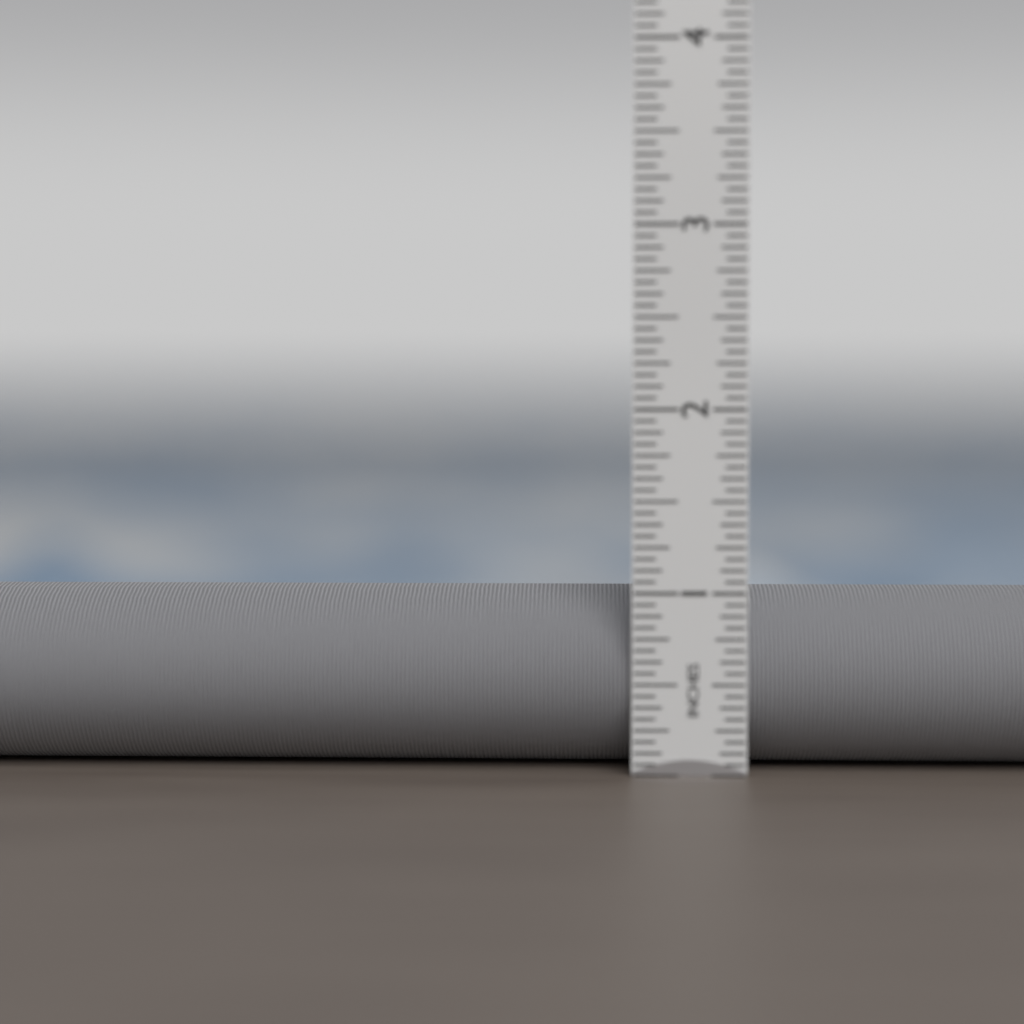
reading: 1.0000 in
